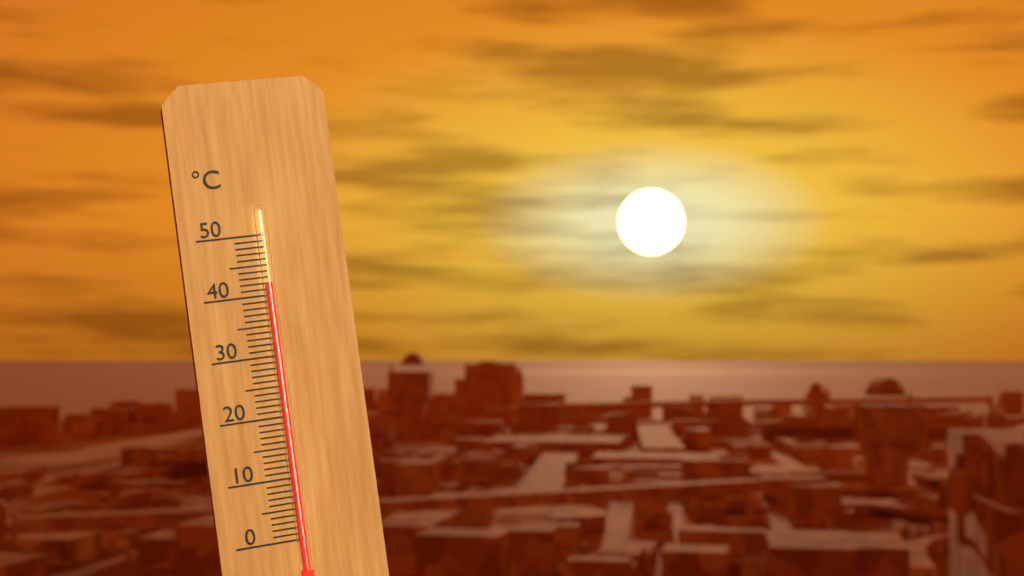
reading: 42 °C
